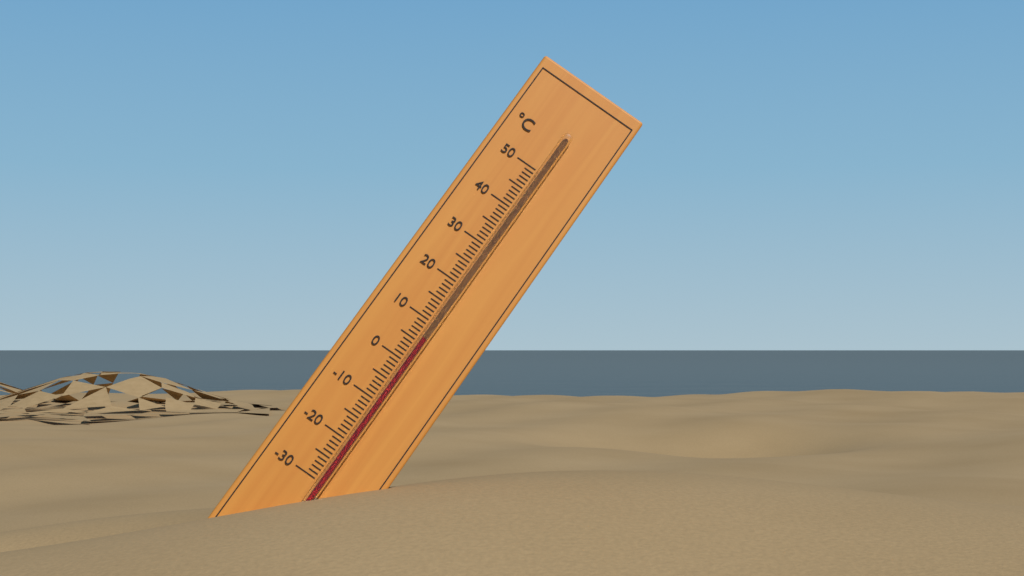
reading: 6 °C
